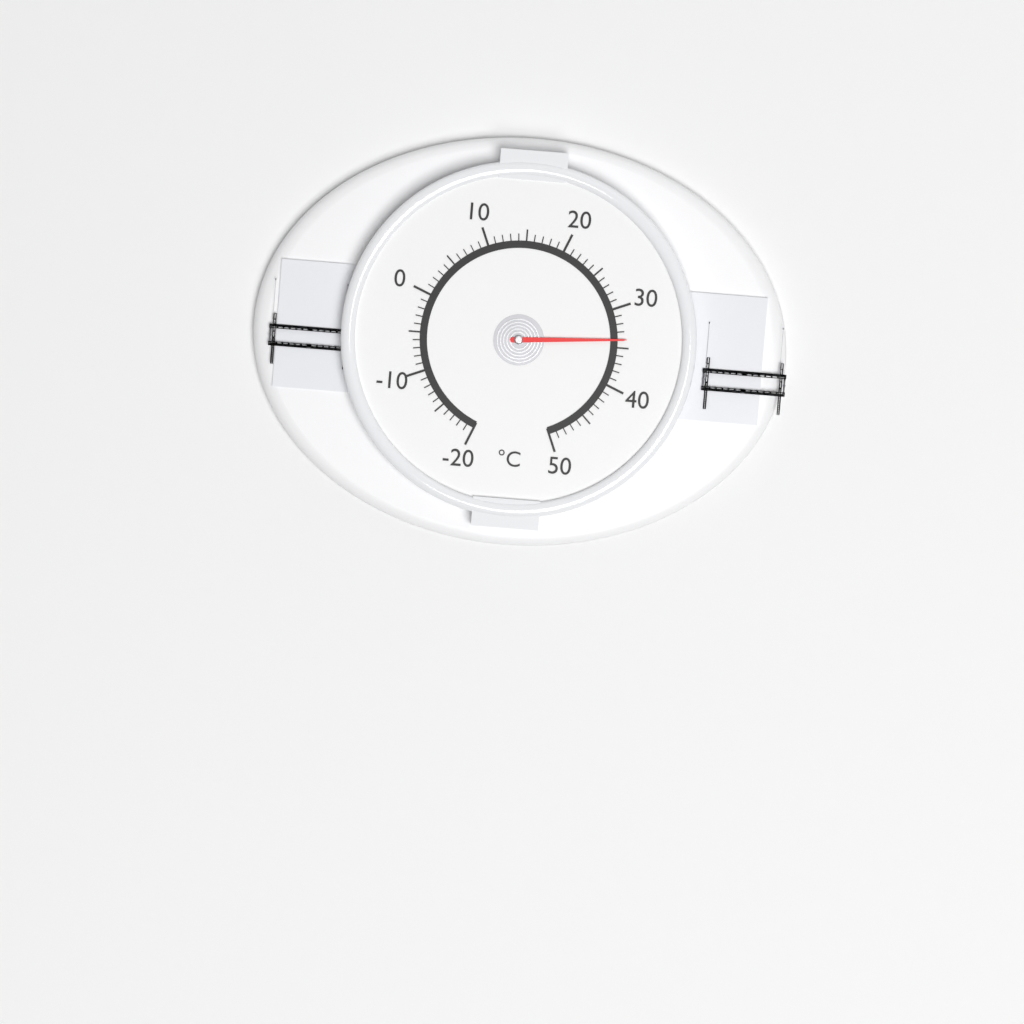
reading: 34 °C
